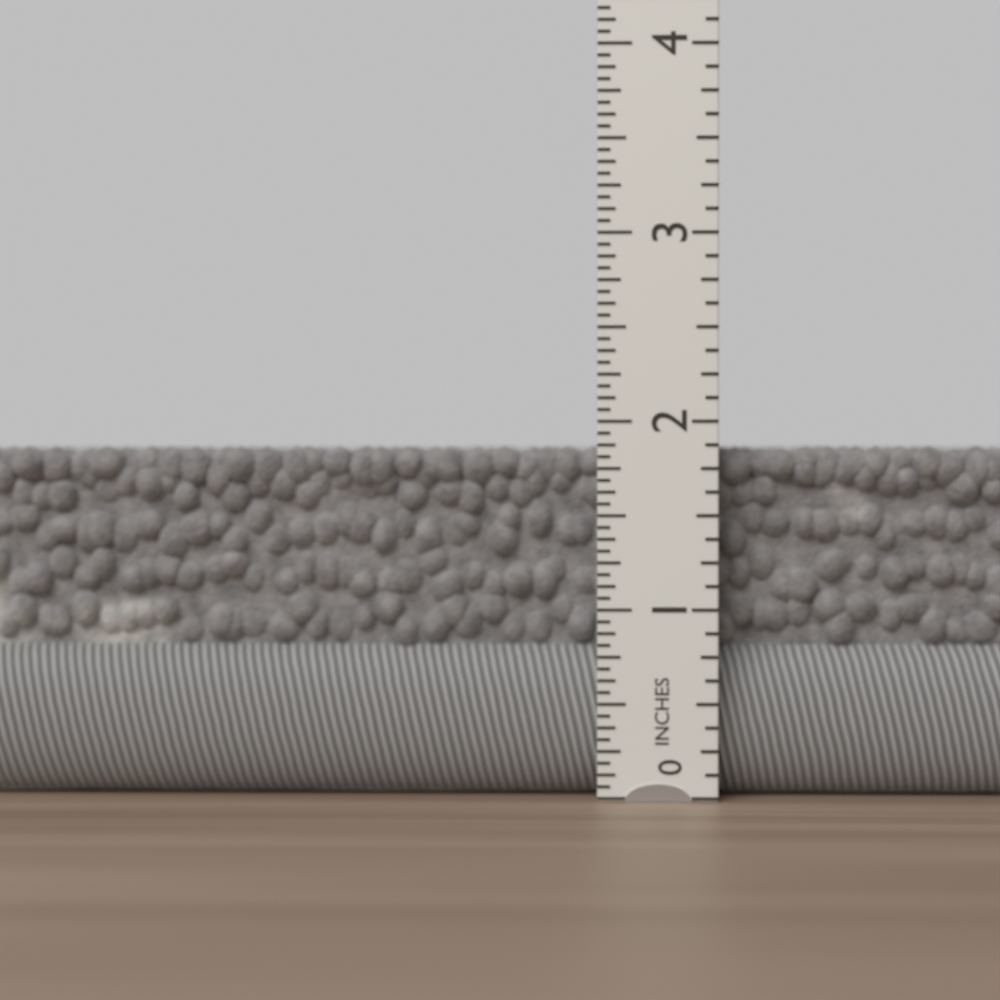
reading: 1.8750 in
